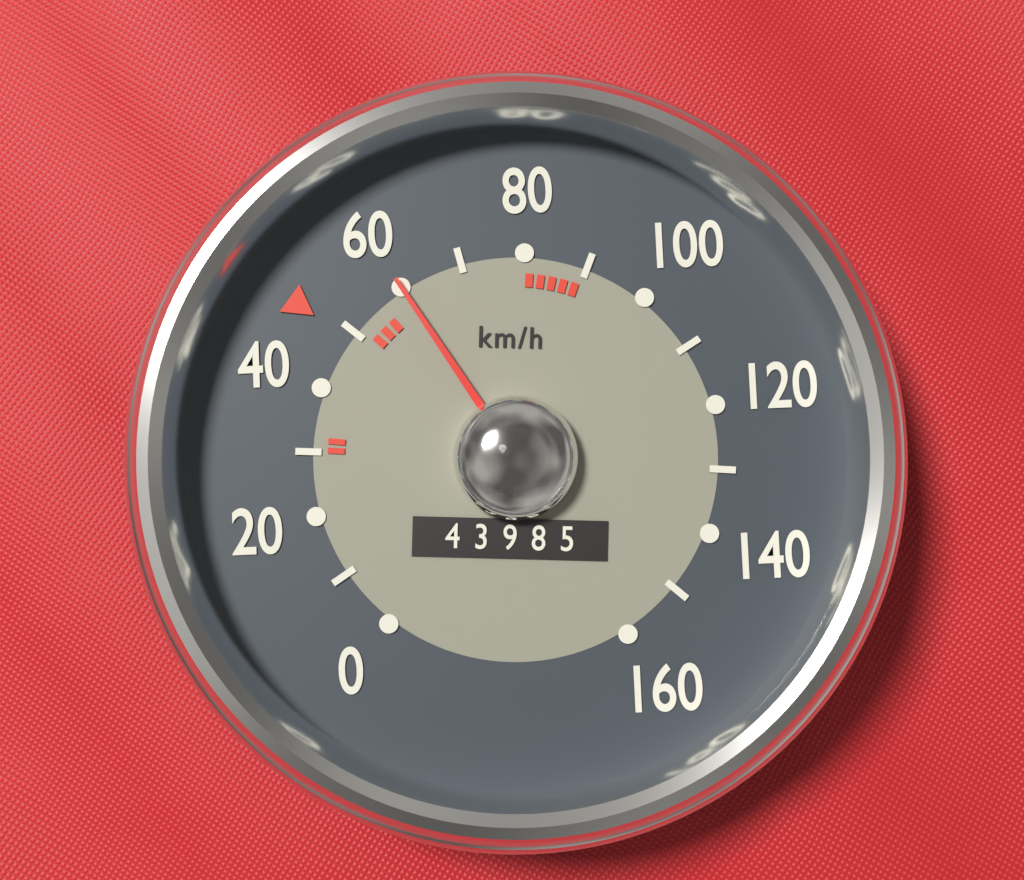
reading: 60 km/h
